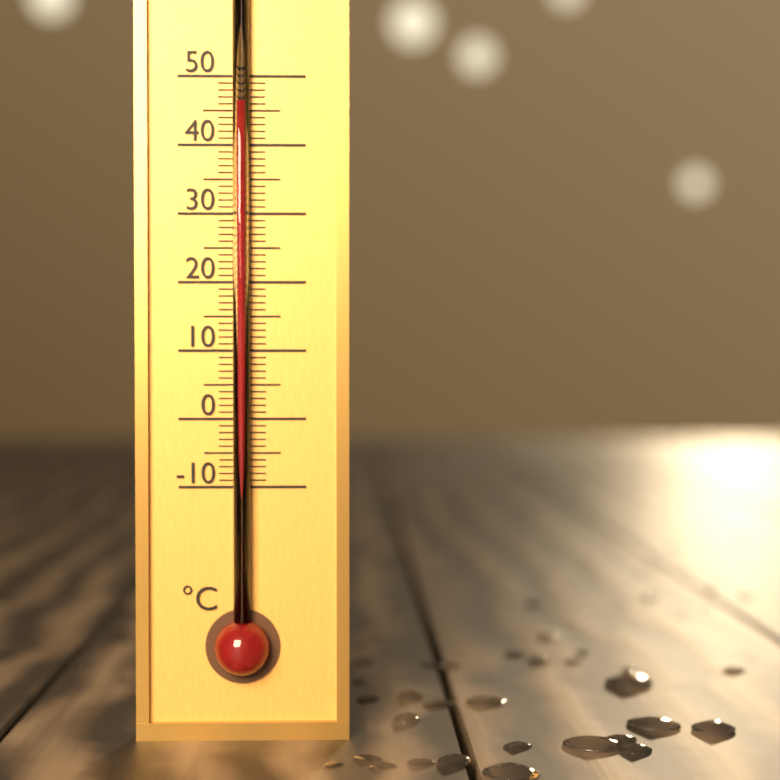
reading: 46 °C
